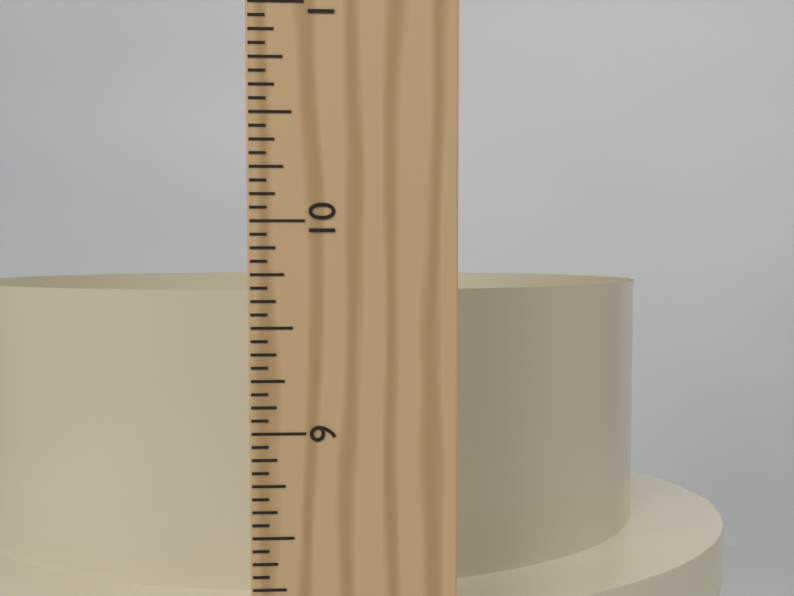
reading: 9.6250 in
